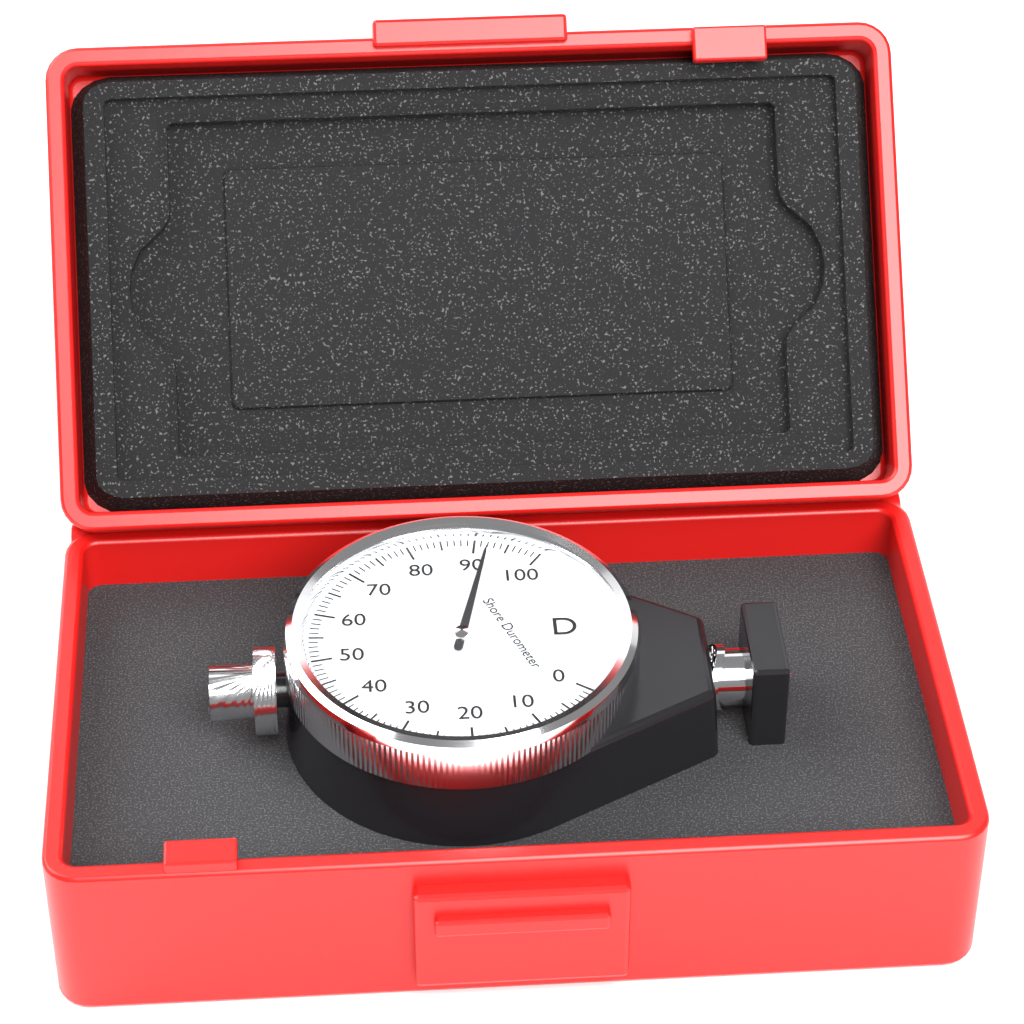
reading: 92 Shore D
